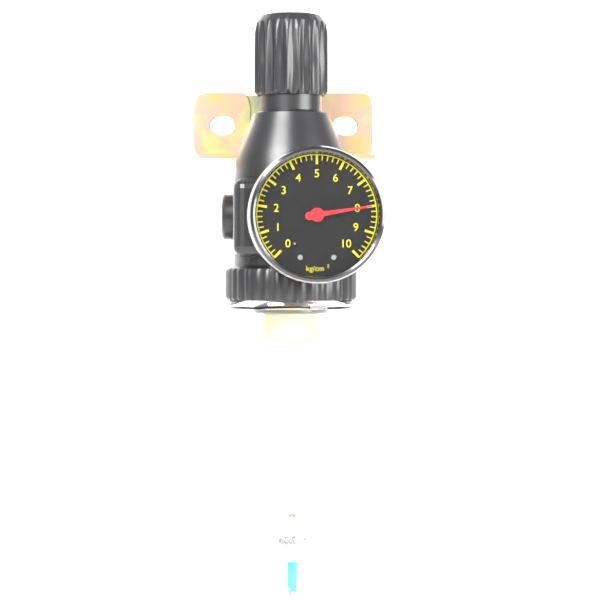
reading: 8.0 kg/cm²
